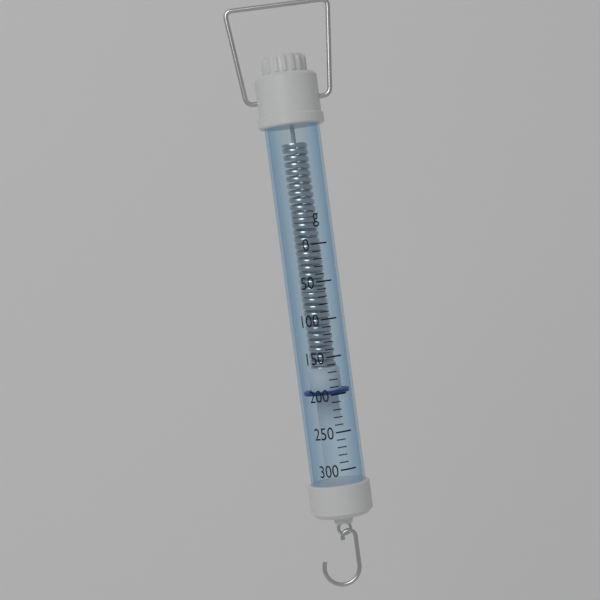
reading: 200 g
